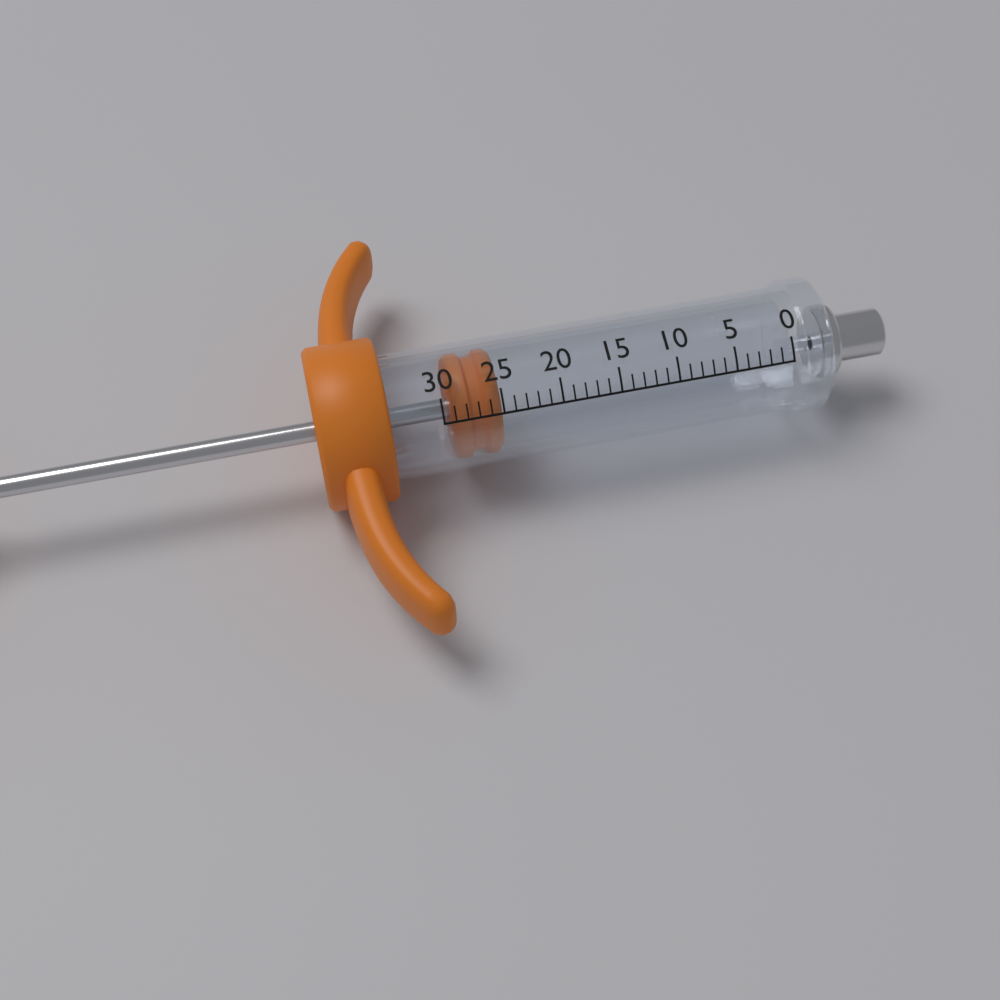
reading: 25 (no unit)
